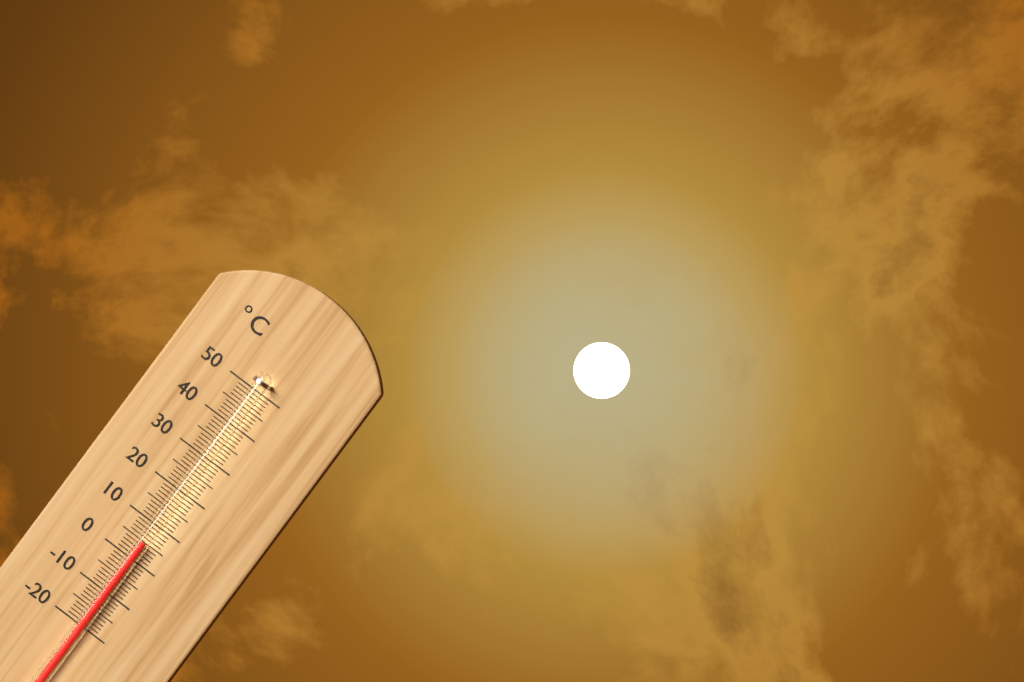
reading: 5 °C
